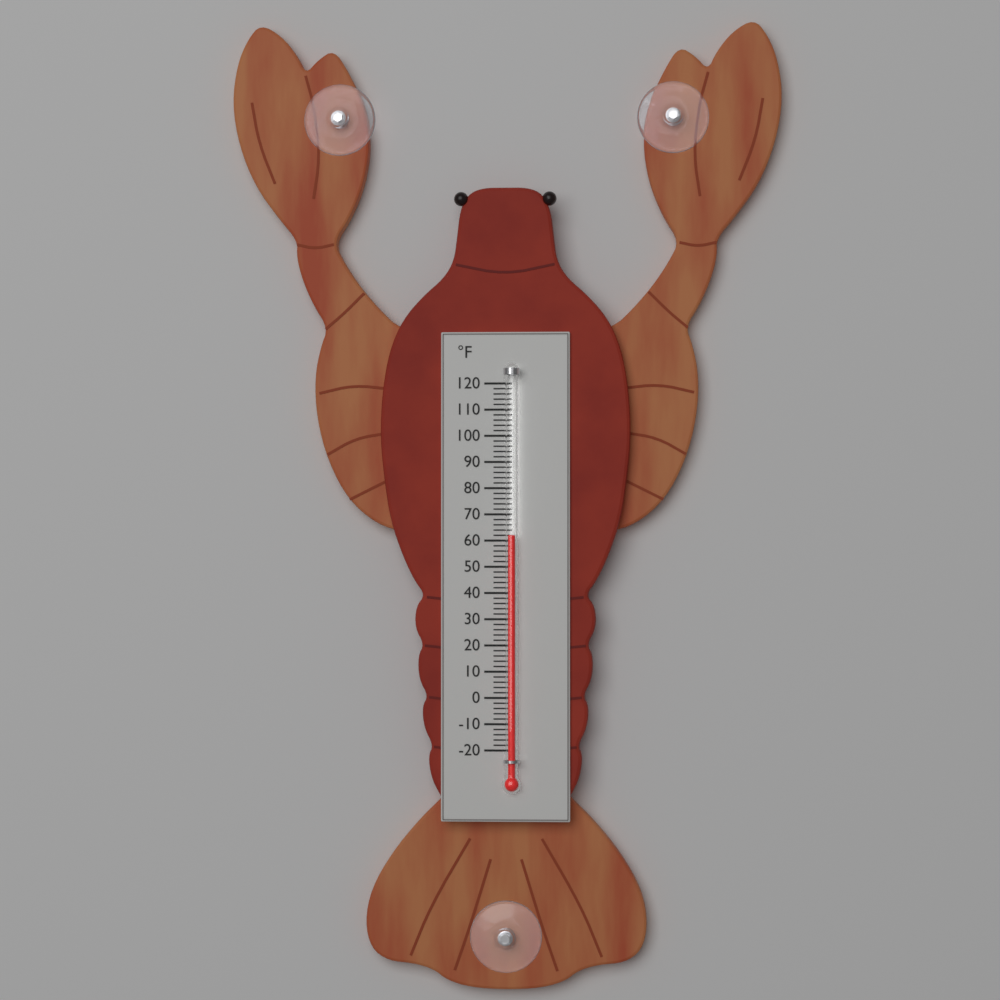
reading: 62 °F
